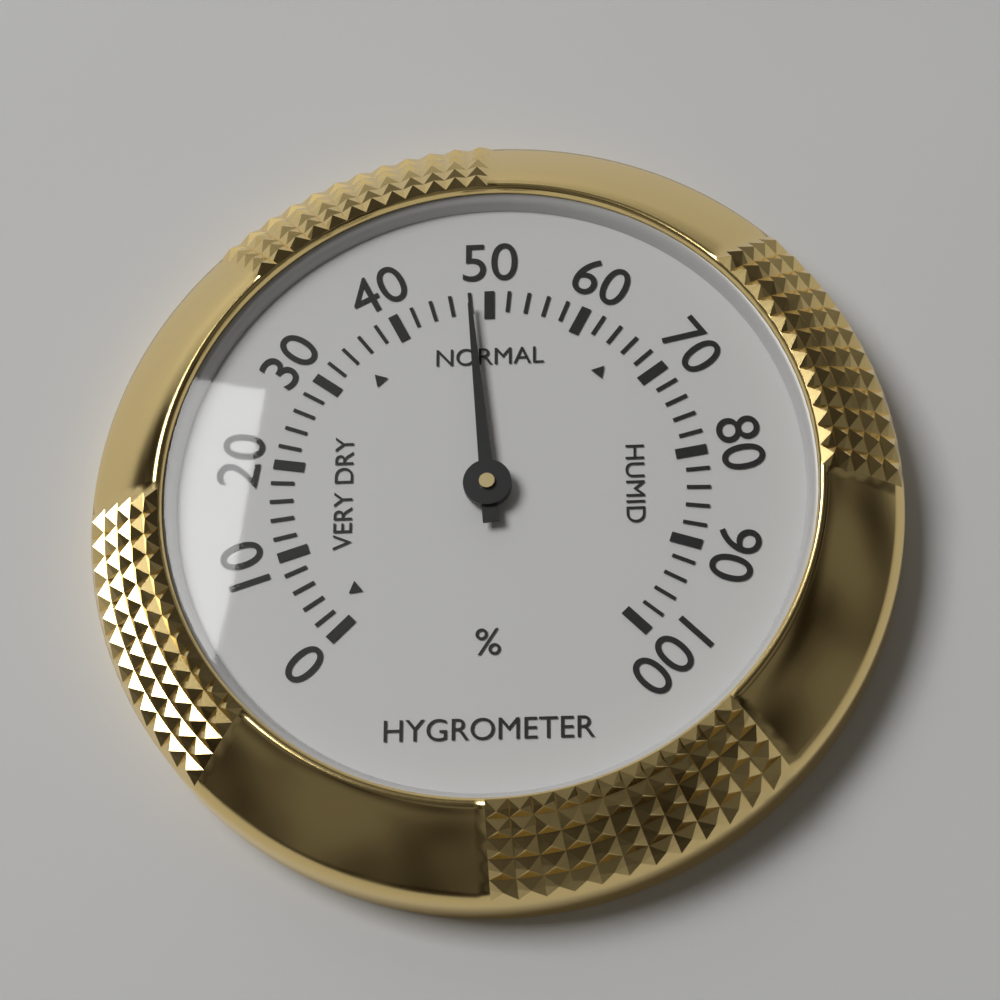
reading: 48 %
